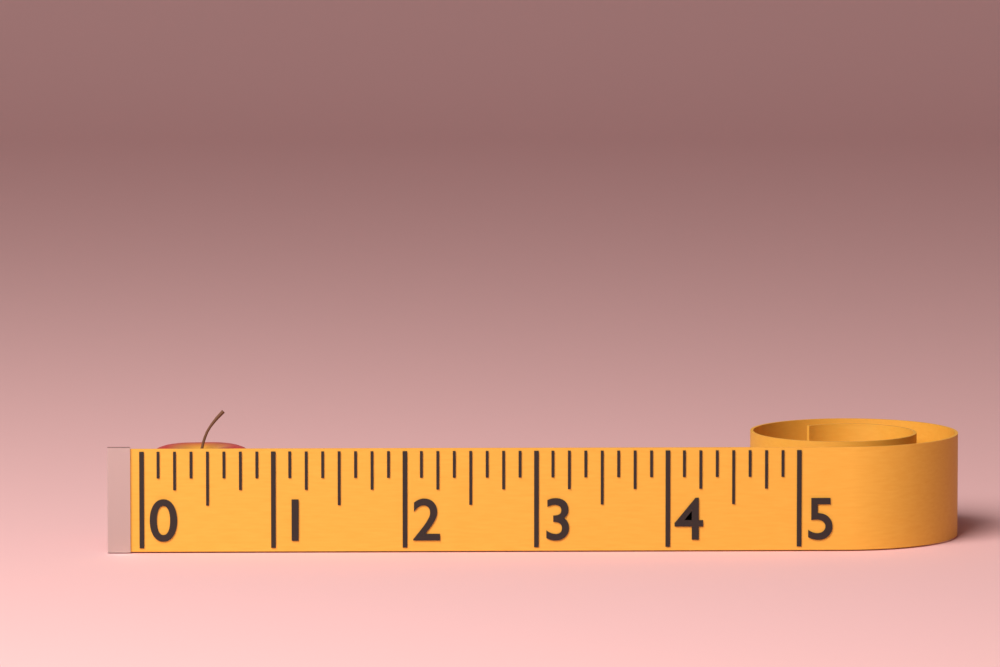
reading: 0.875 (no unit)
